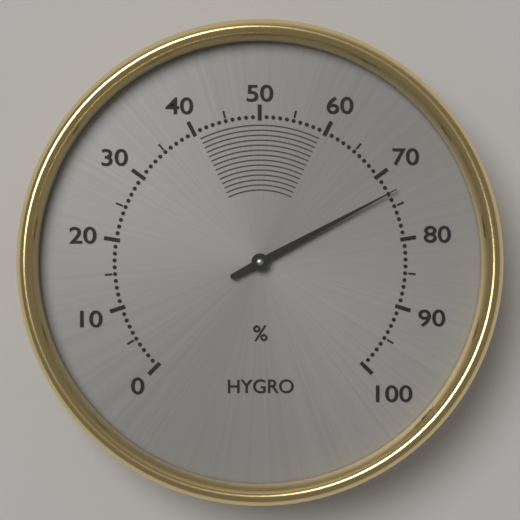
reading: 73 %
